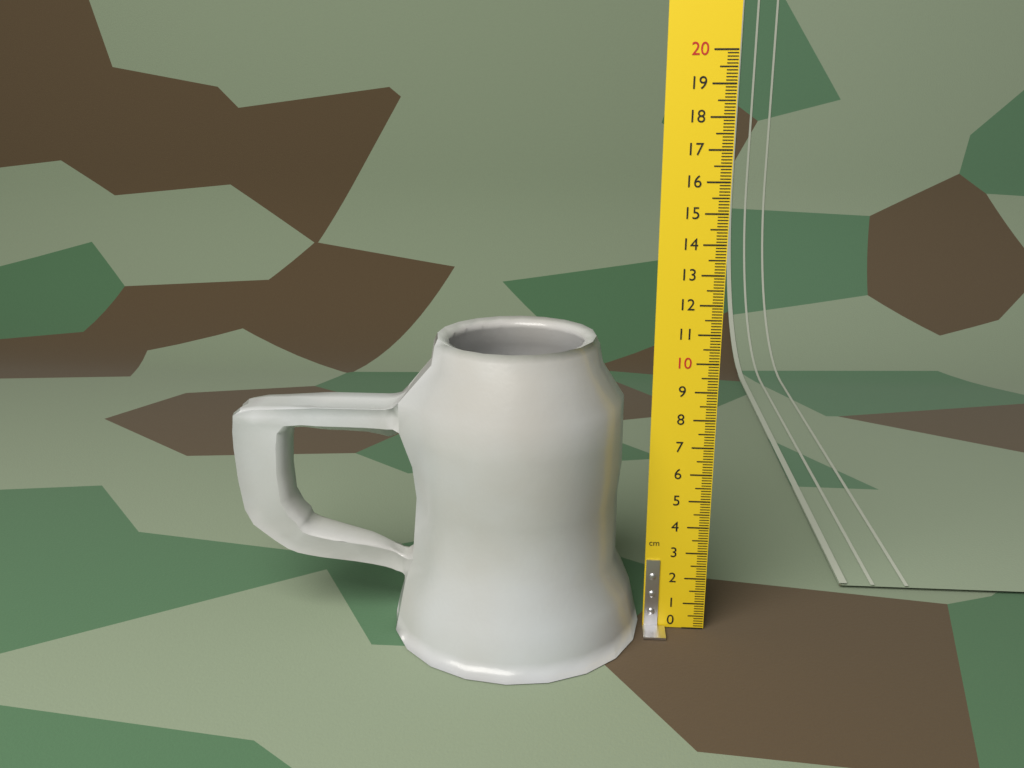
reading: 10.8 cm
